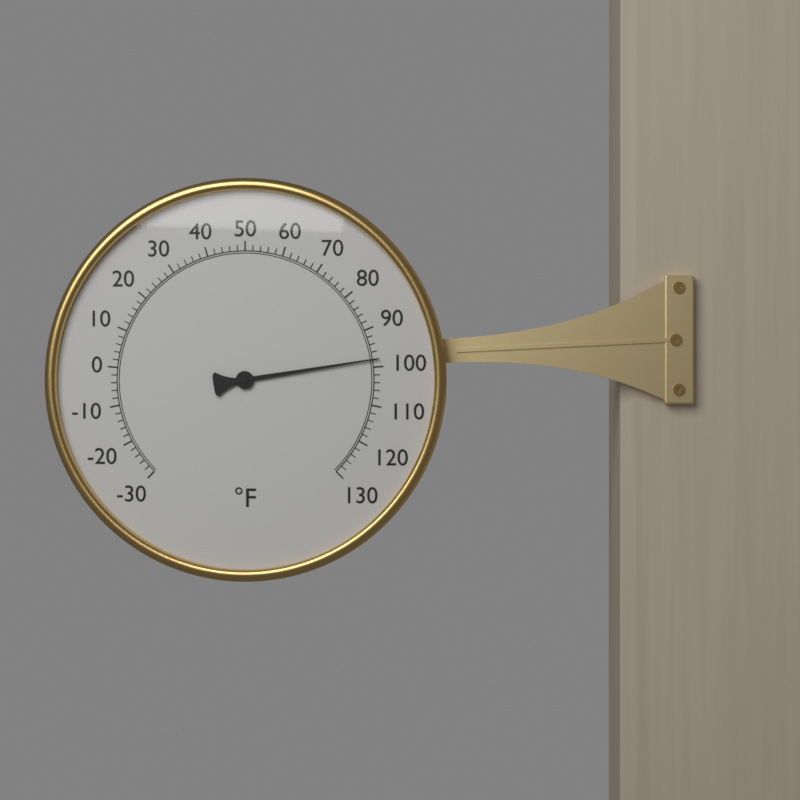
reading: 98 °F
